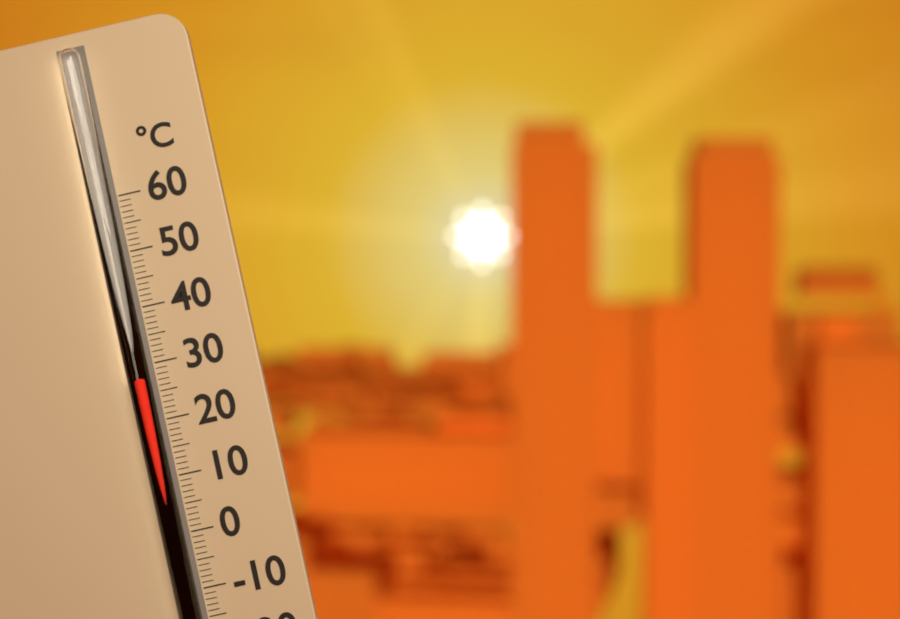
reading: 28 °C
